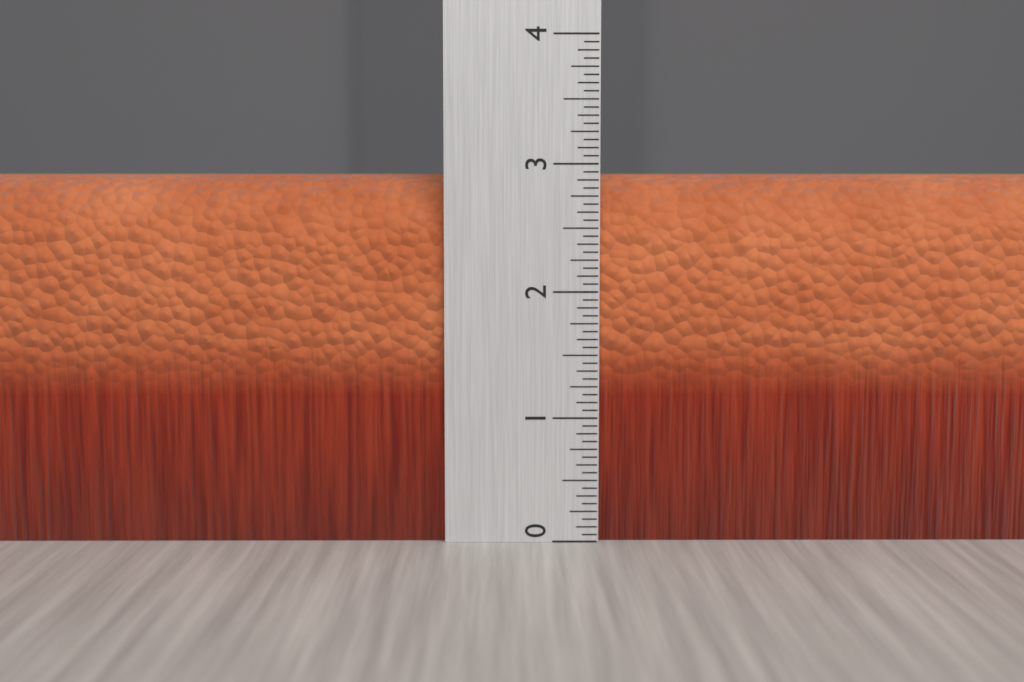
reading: 2.9375 (no unit)
